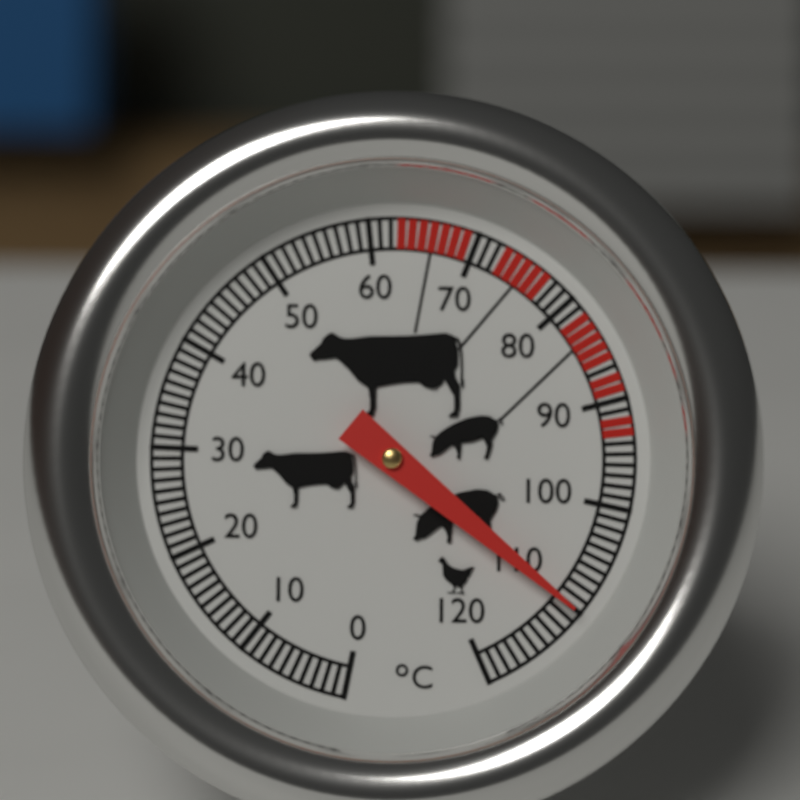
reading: 110 °C
